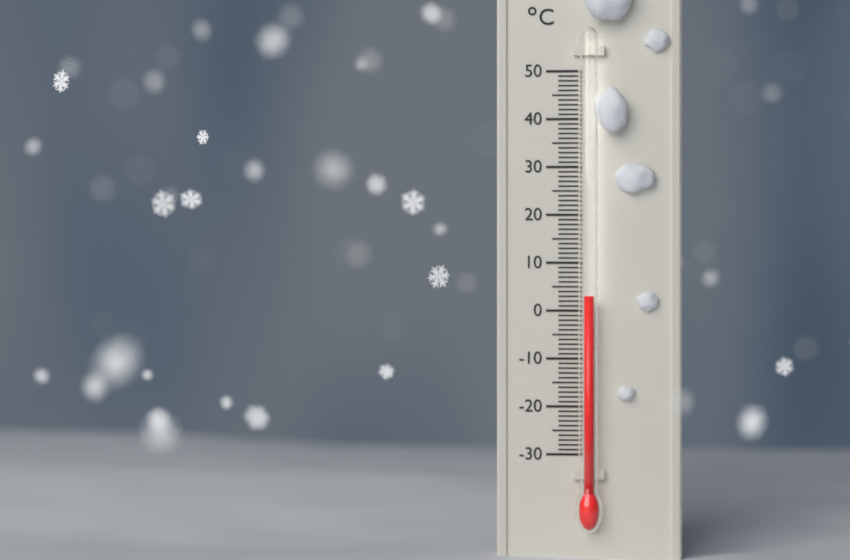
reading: 3 °C
